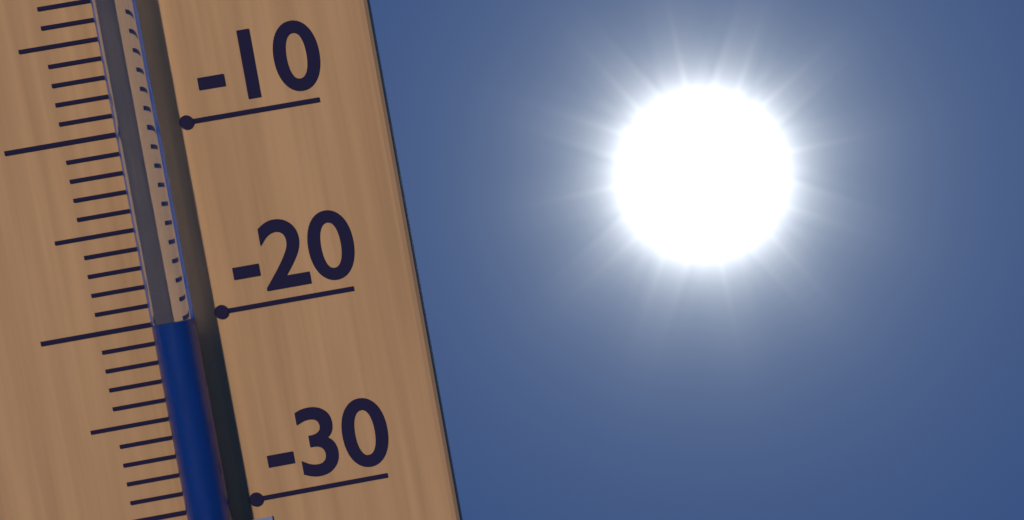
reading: -20 °C
